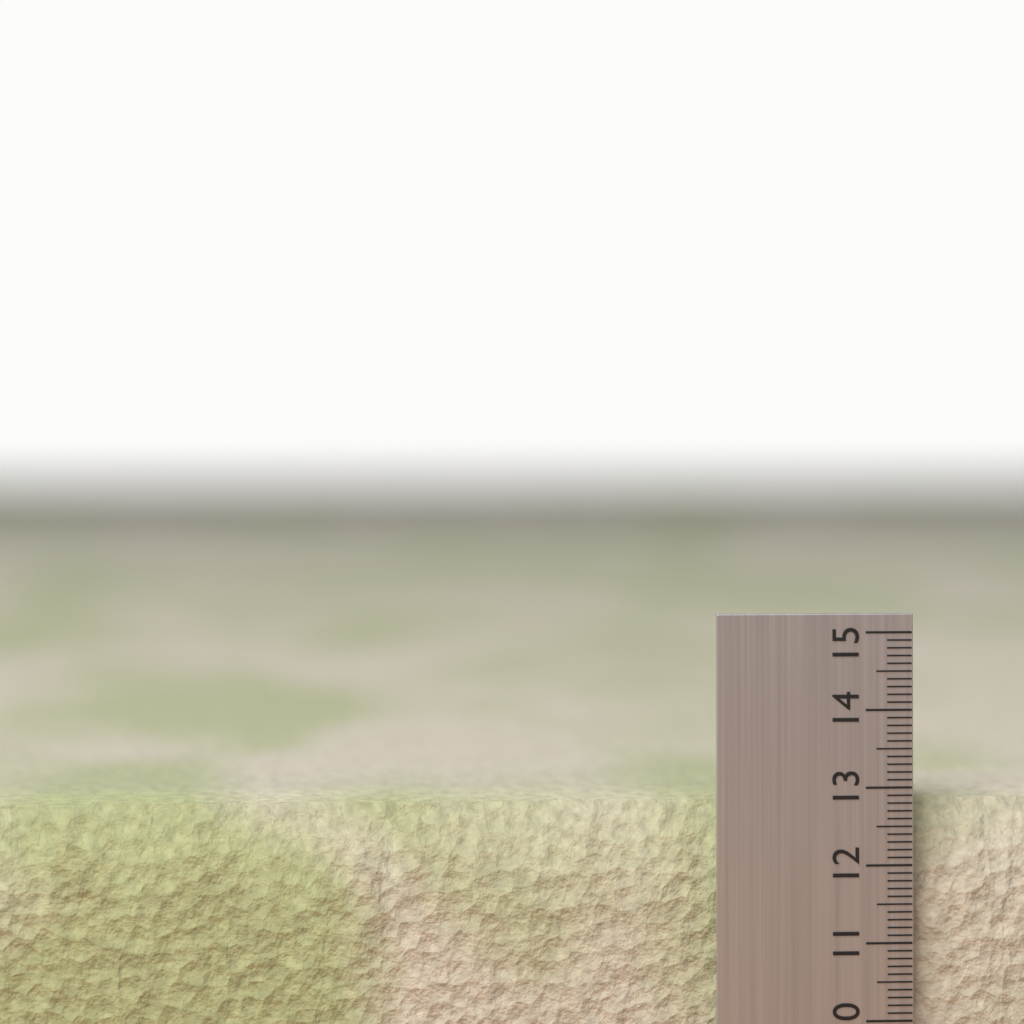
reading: 12.8 (no unit)
